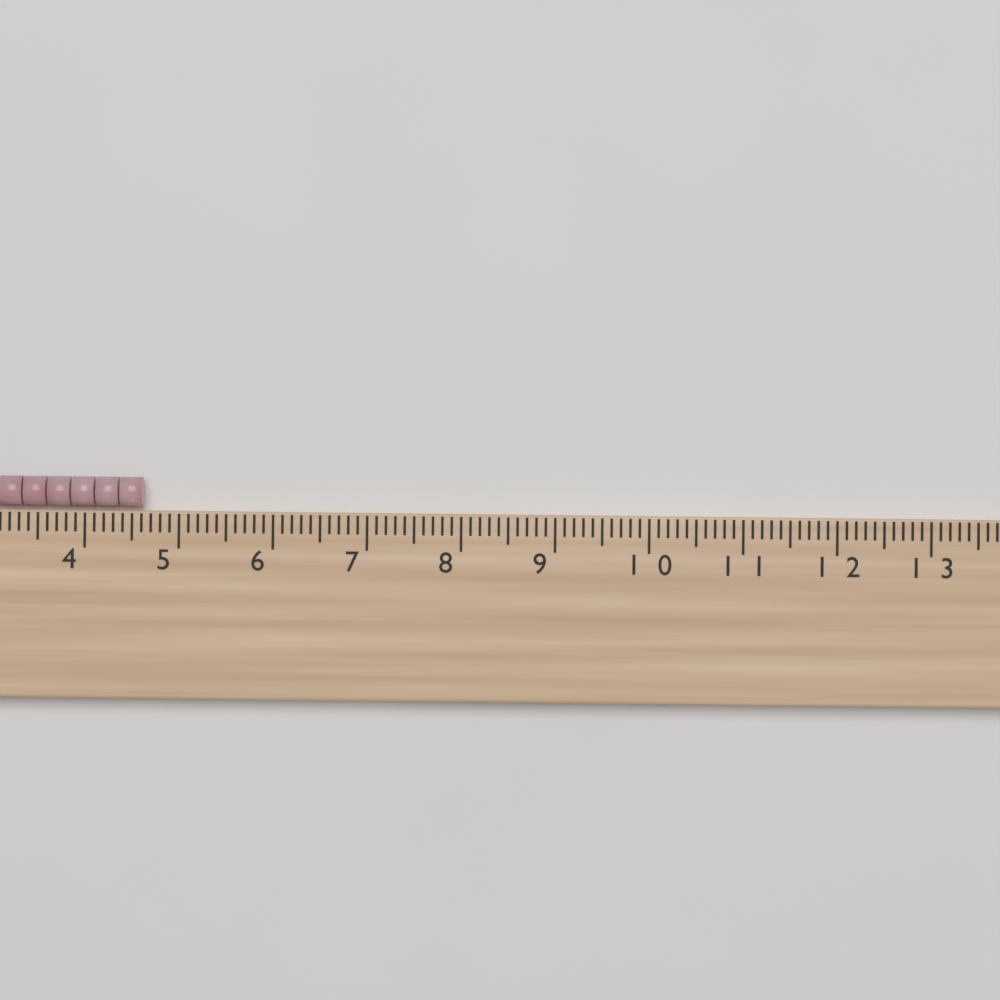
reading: 4.6 cm
